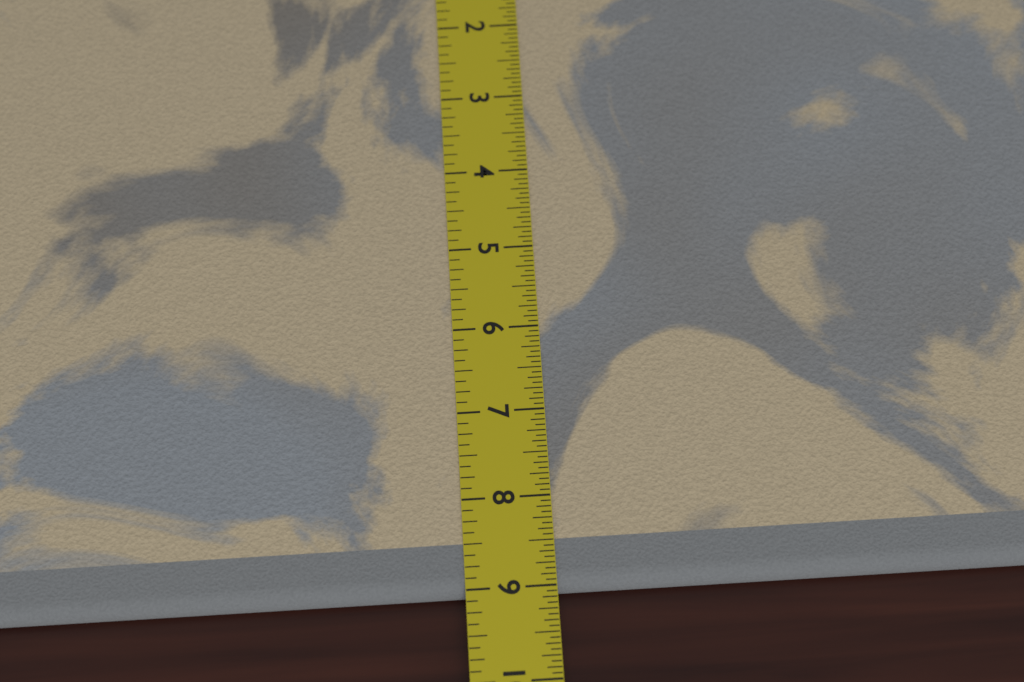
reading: 9.0625 in
